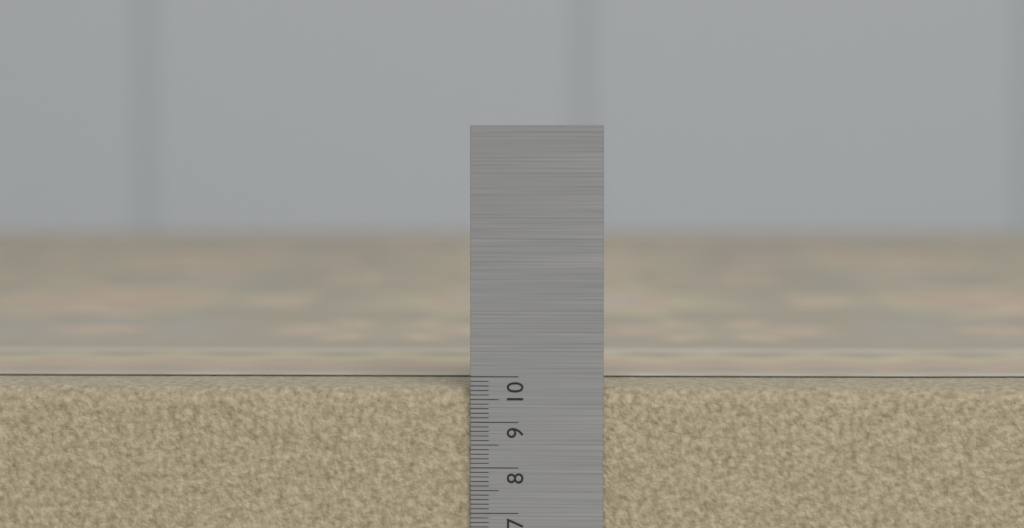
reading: 9.8 (no unit)
